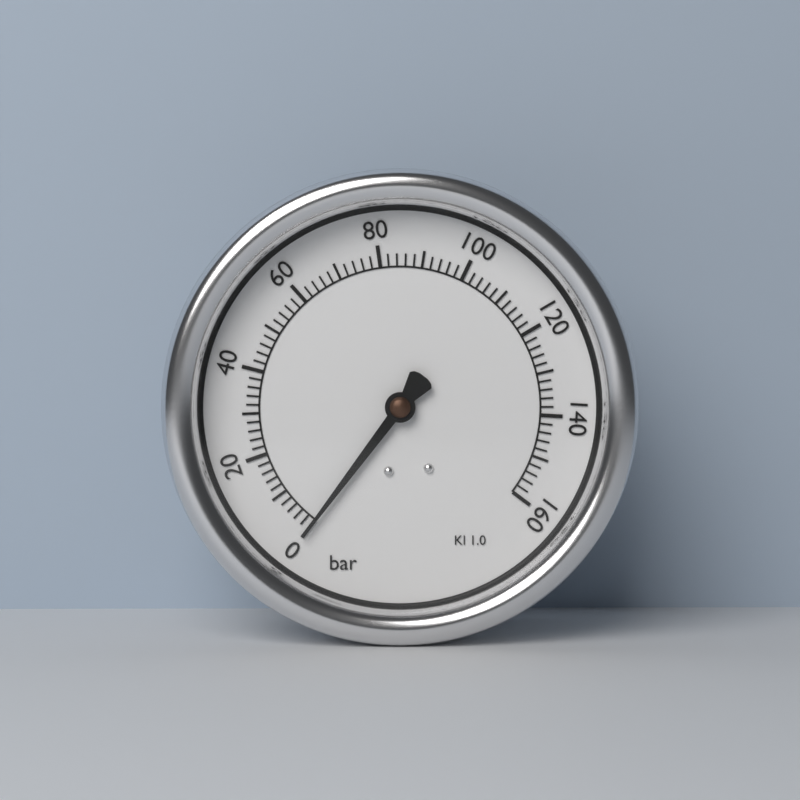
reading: 0 bar
